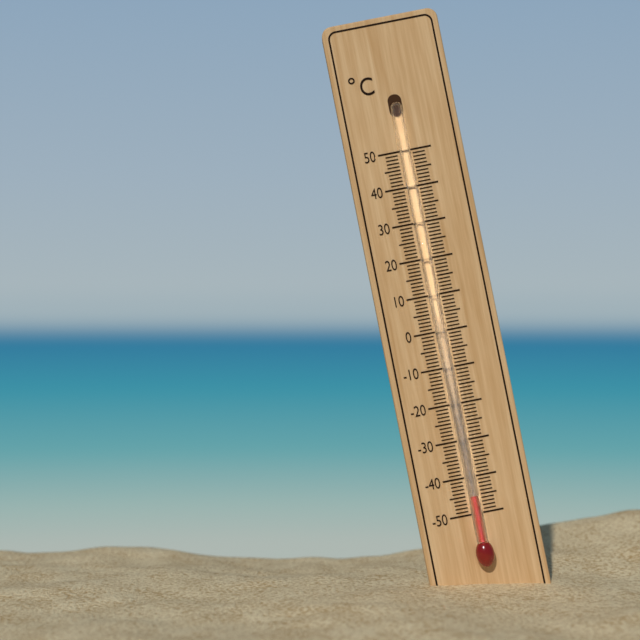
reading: -45 °C
